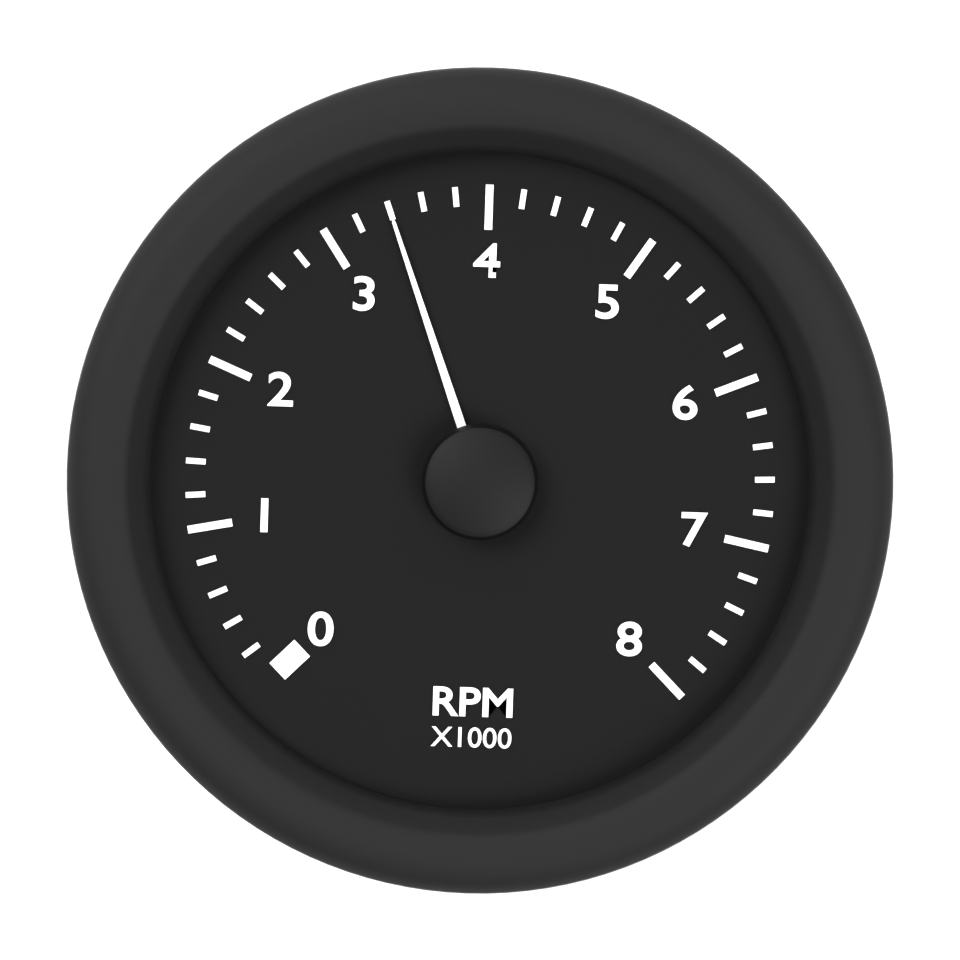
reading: 3.4 RPM x1000
